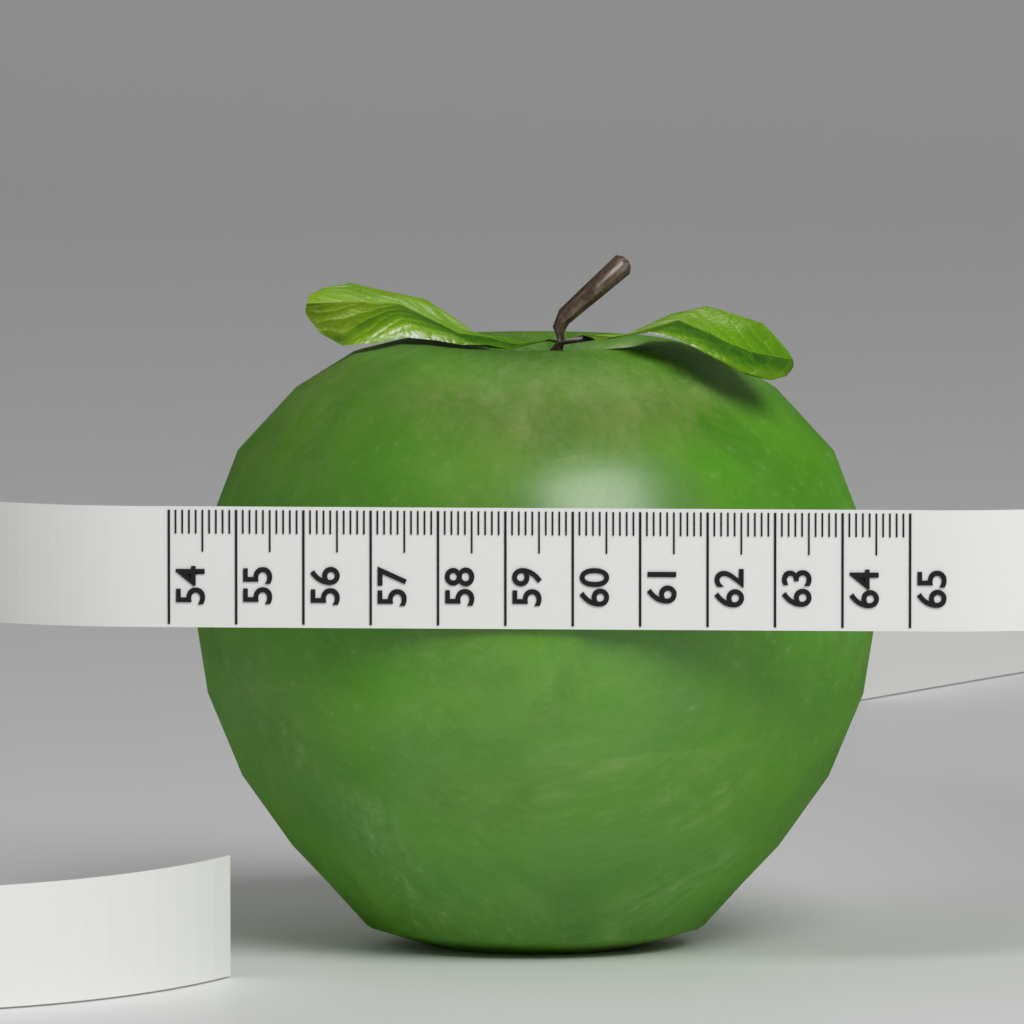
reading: 64.3 (no unit)
